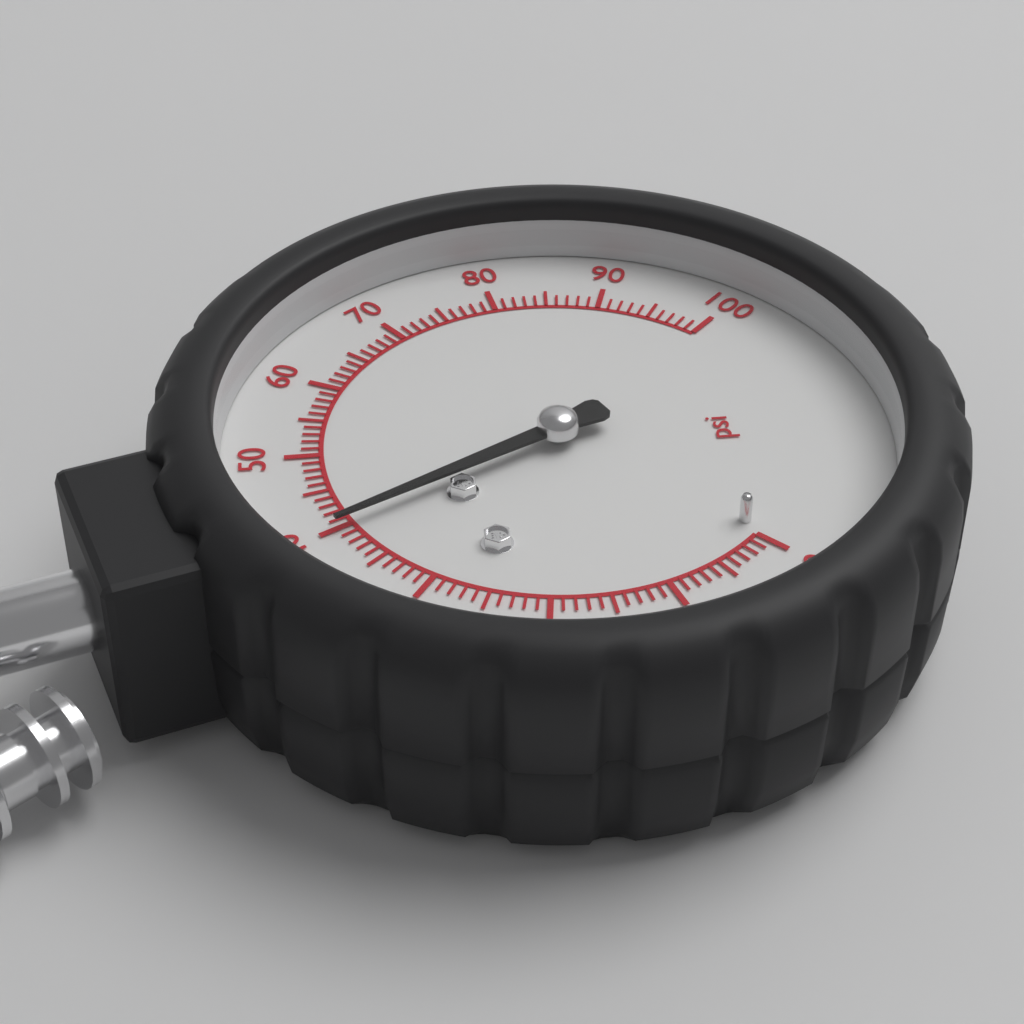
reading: 40 psi
